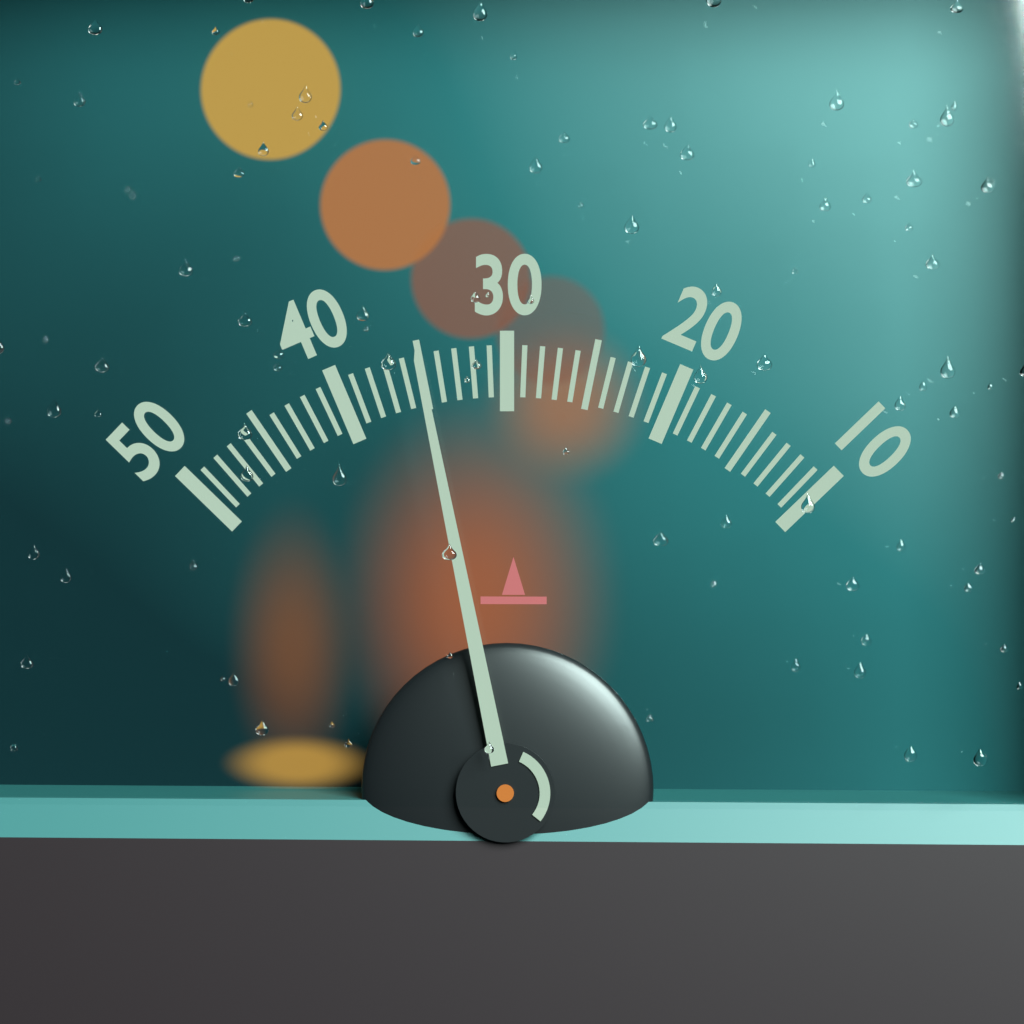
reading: 35 (no unit)
